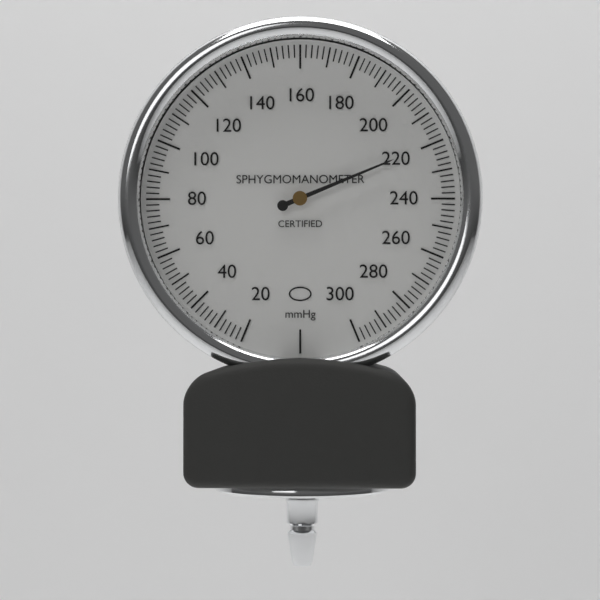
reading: 220 mmHg
